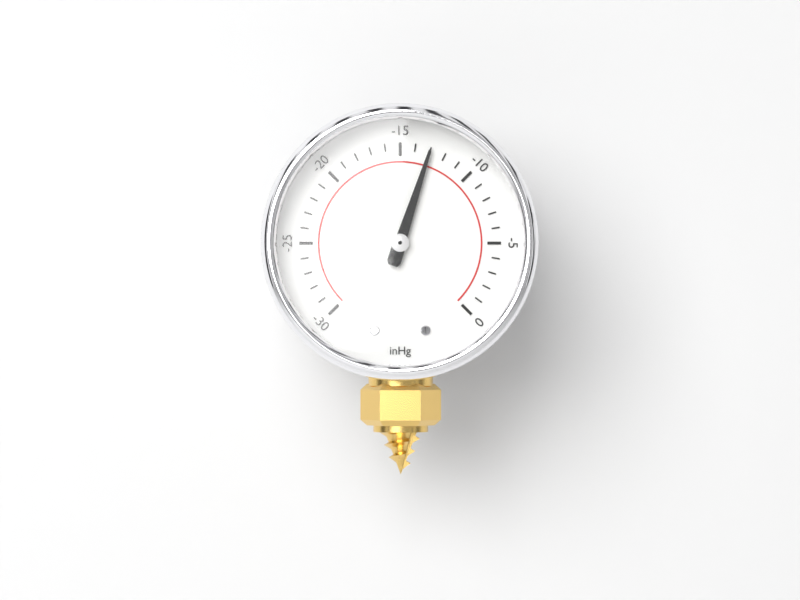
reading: -13 inHg
